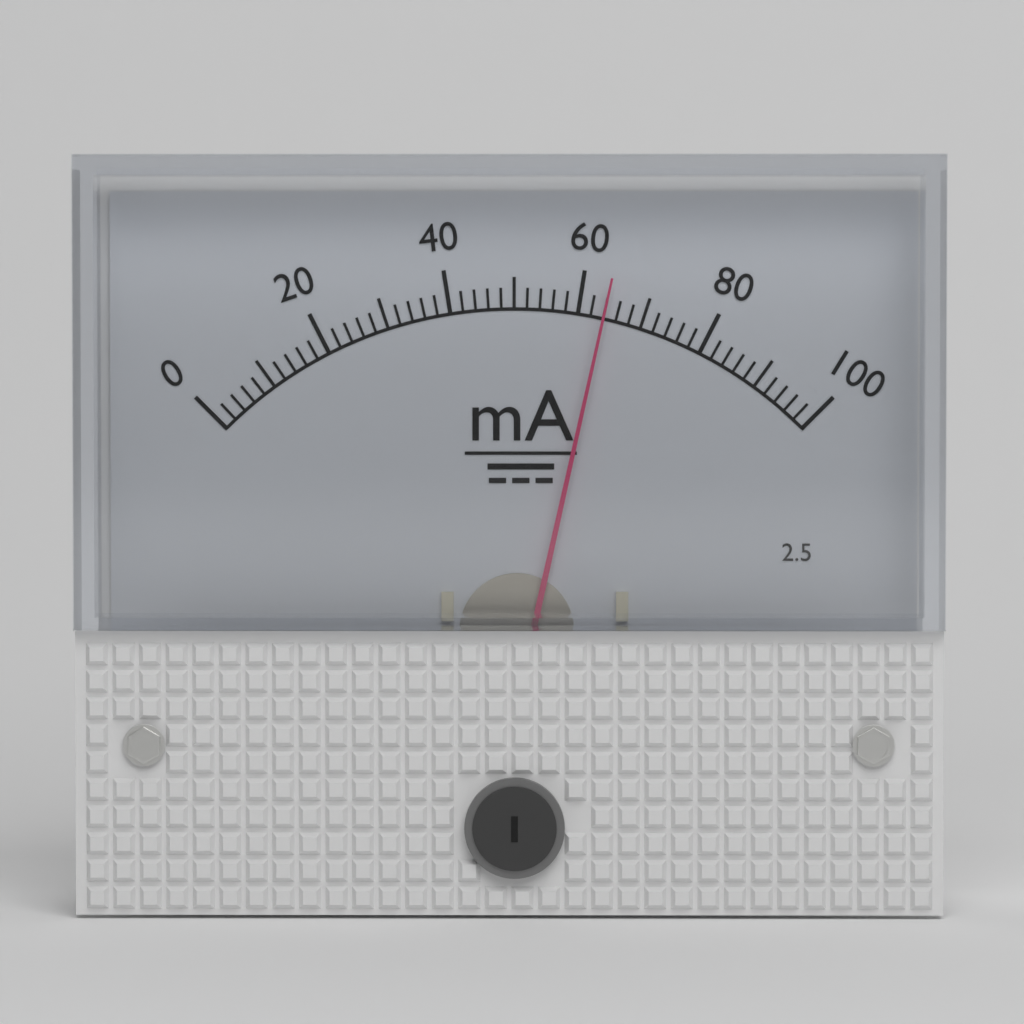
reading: 64 mA
